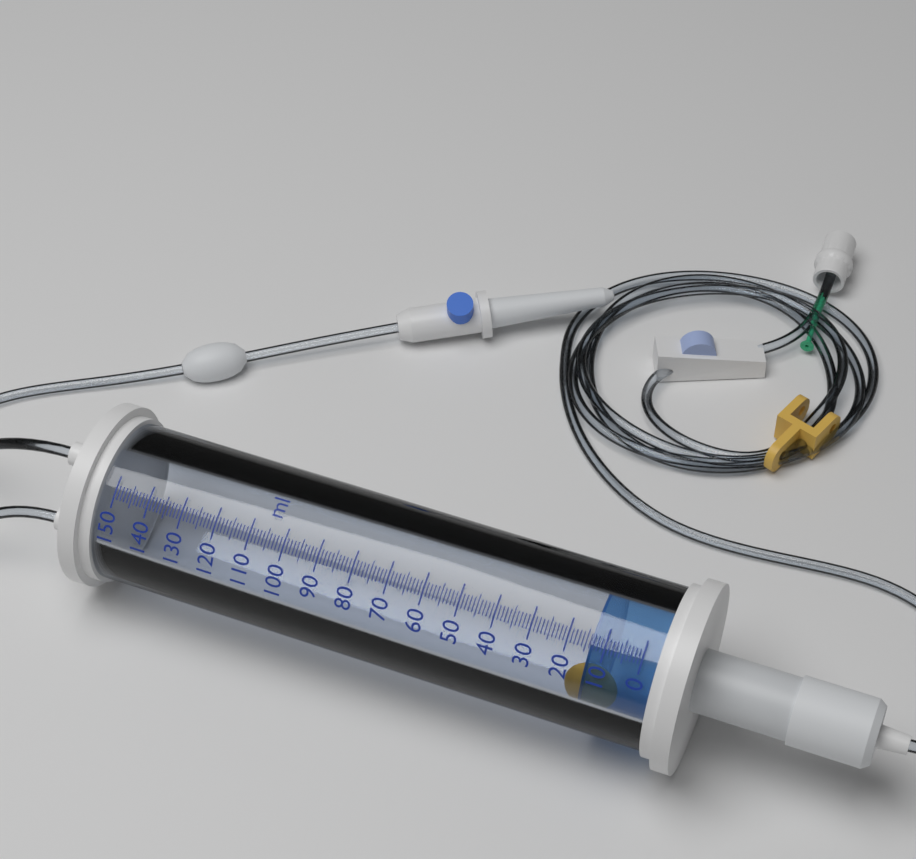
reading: 14 ml
